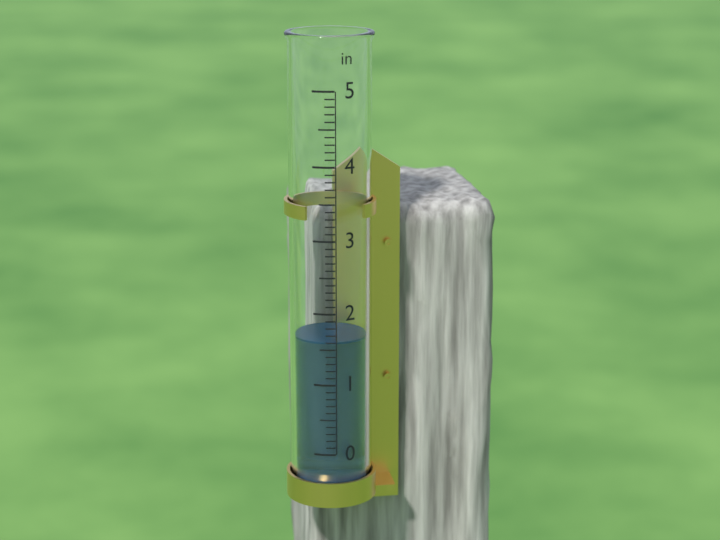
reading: 1.6 in
